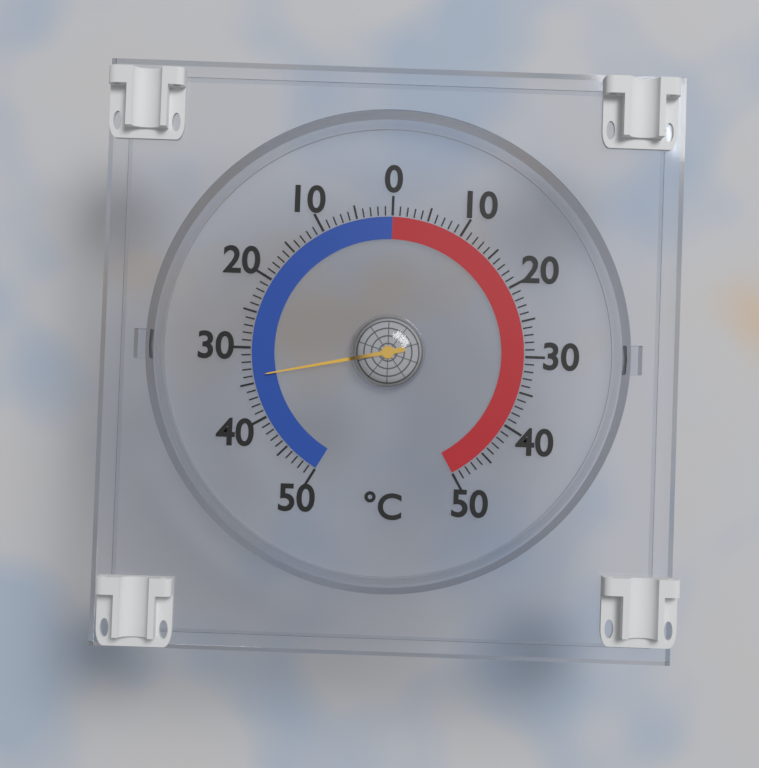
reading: -34 °C
